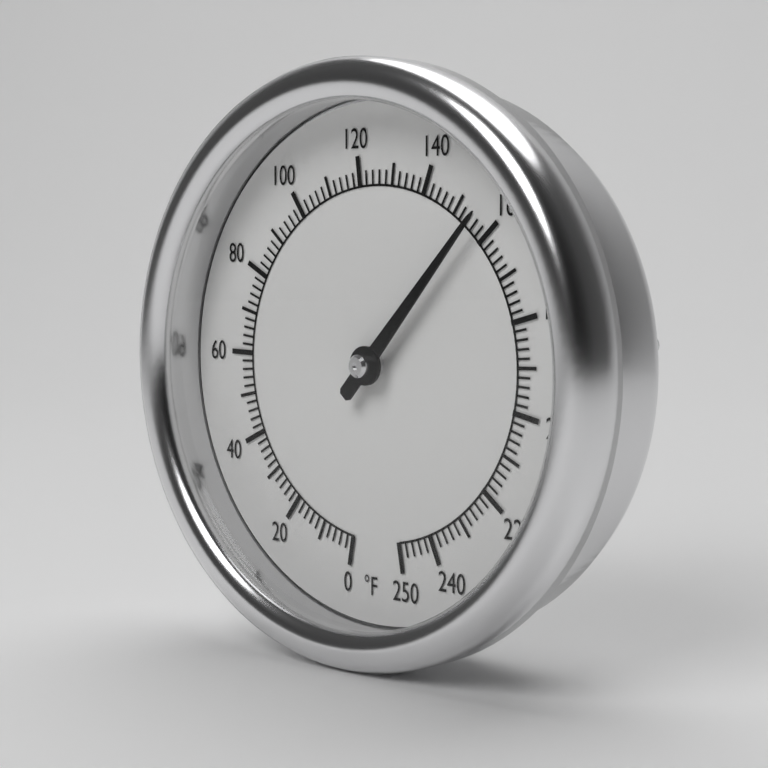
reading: 156 °F
